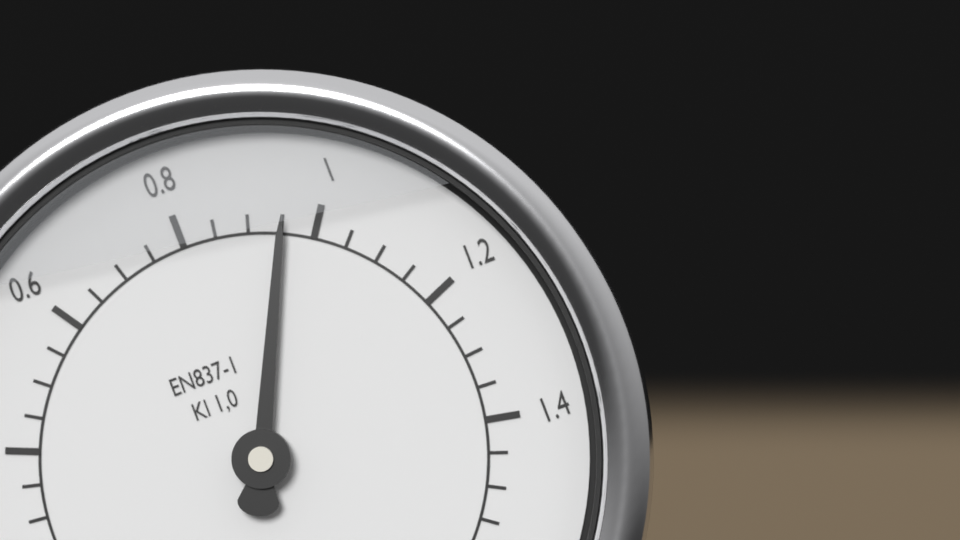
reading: 0.95 MPa
